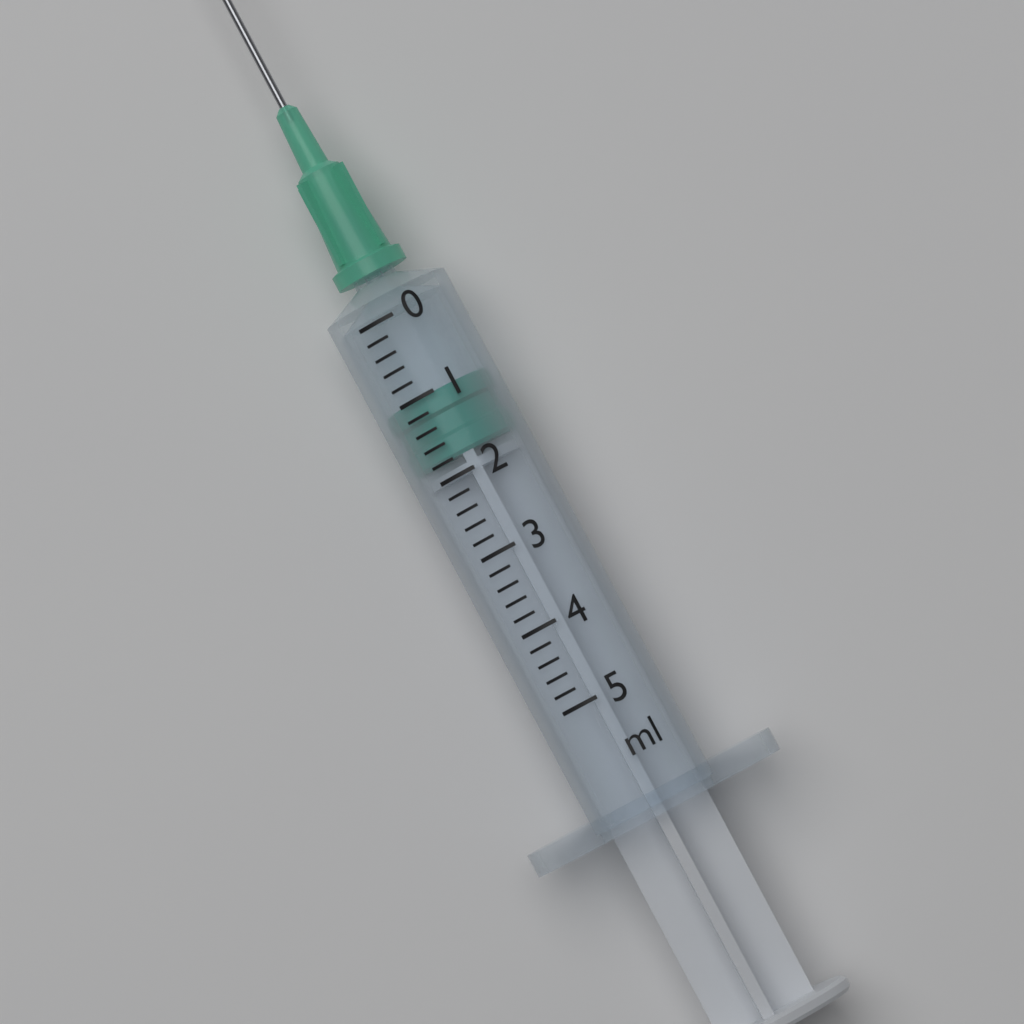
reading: 1.0 ml
